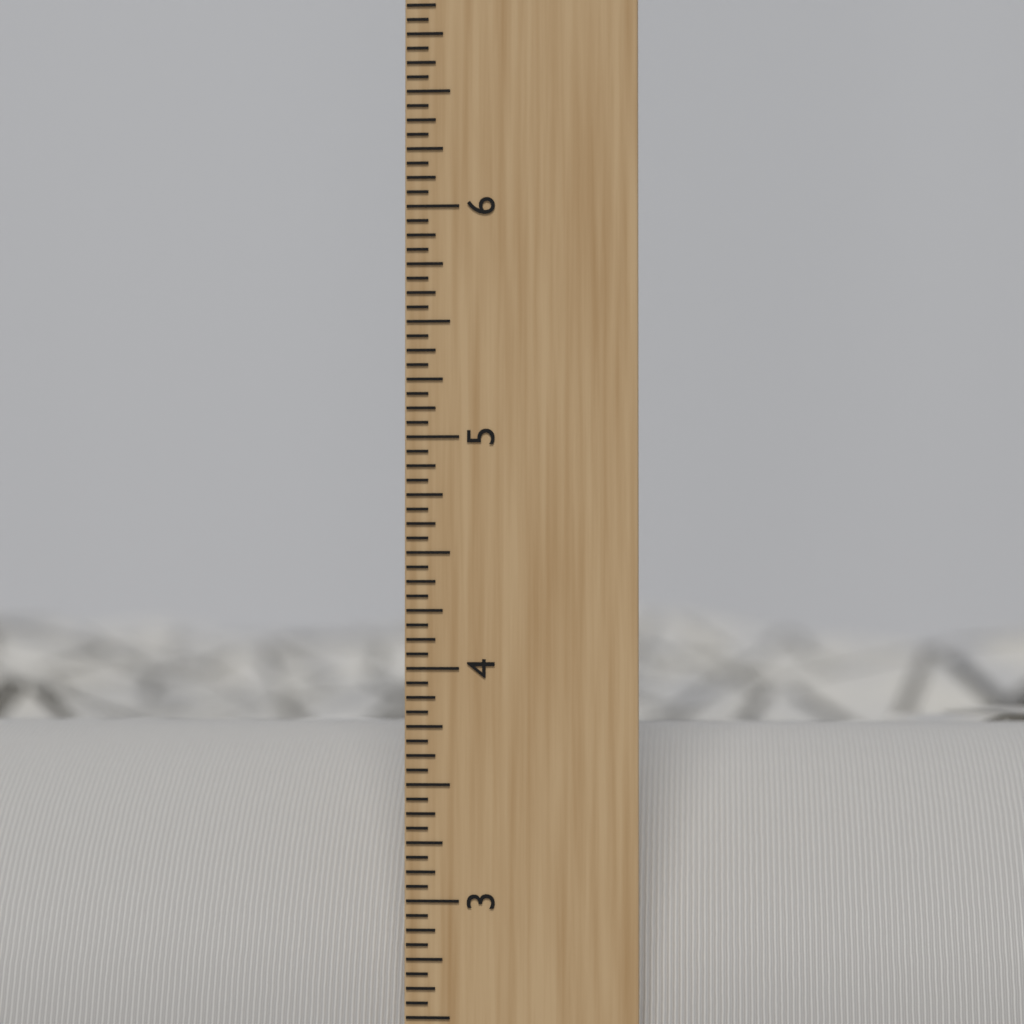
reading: 3.6875 inch
